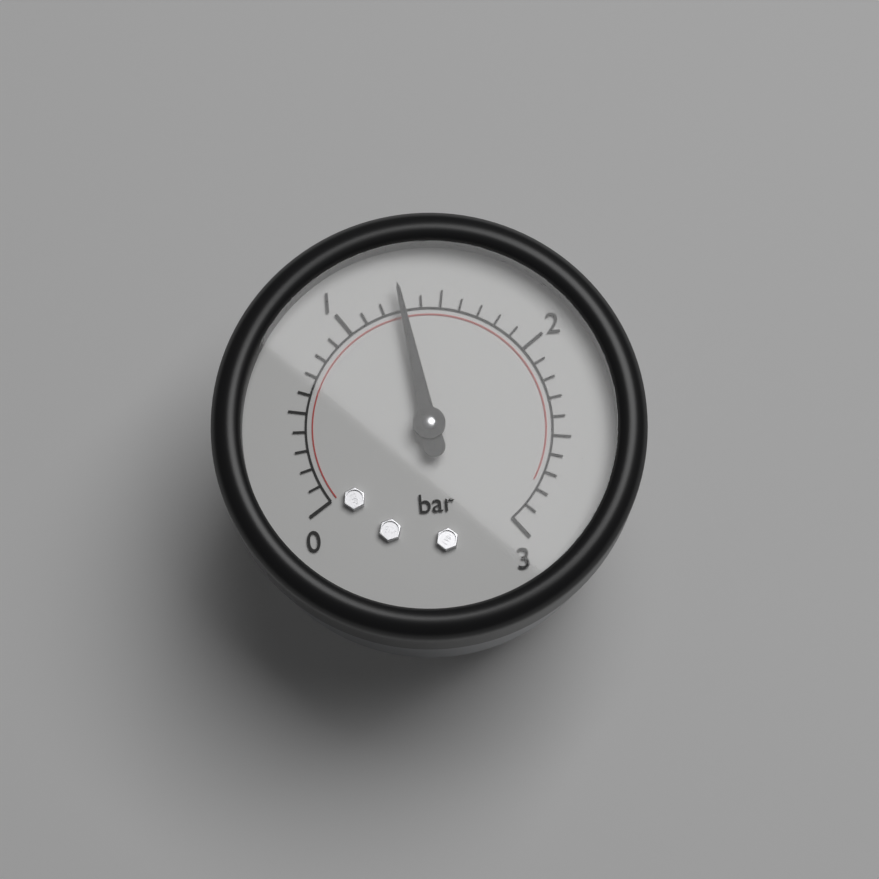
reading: 1.3 bar
